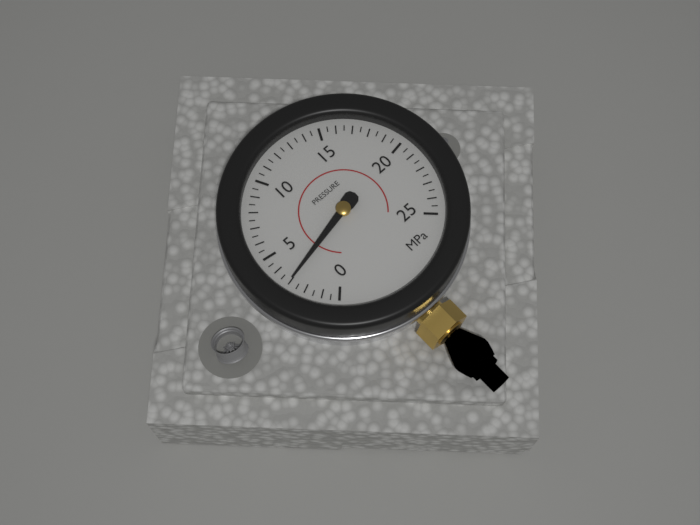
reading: 3.0 MPa
